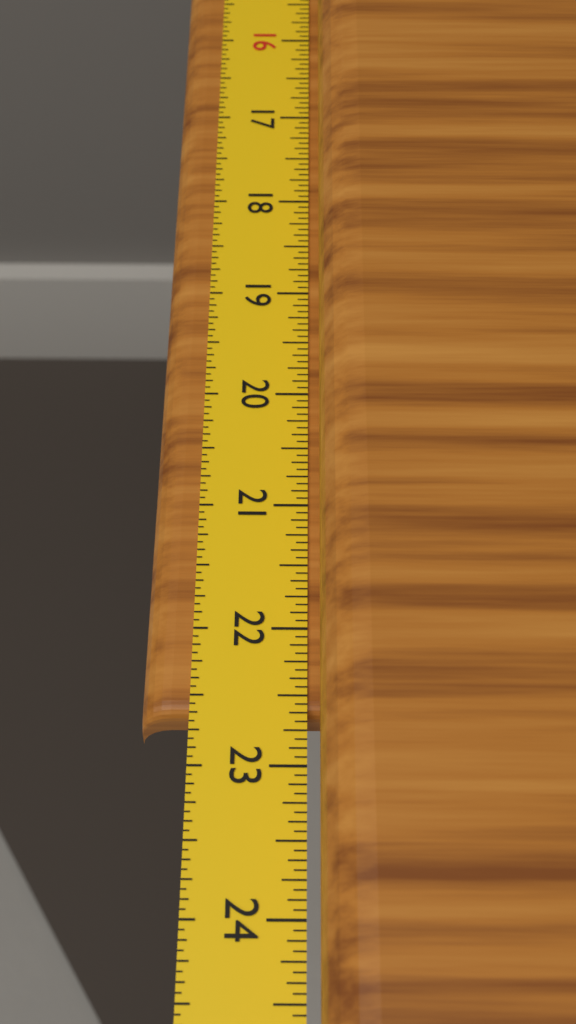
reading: 22.6250 in
